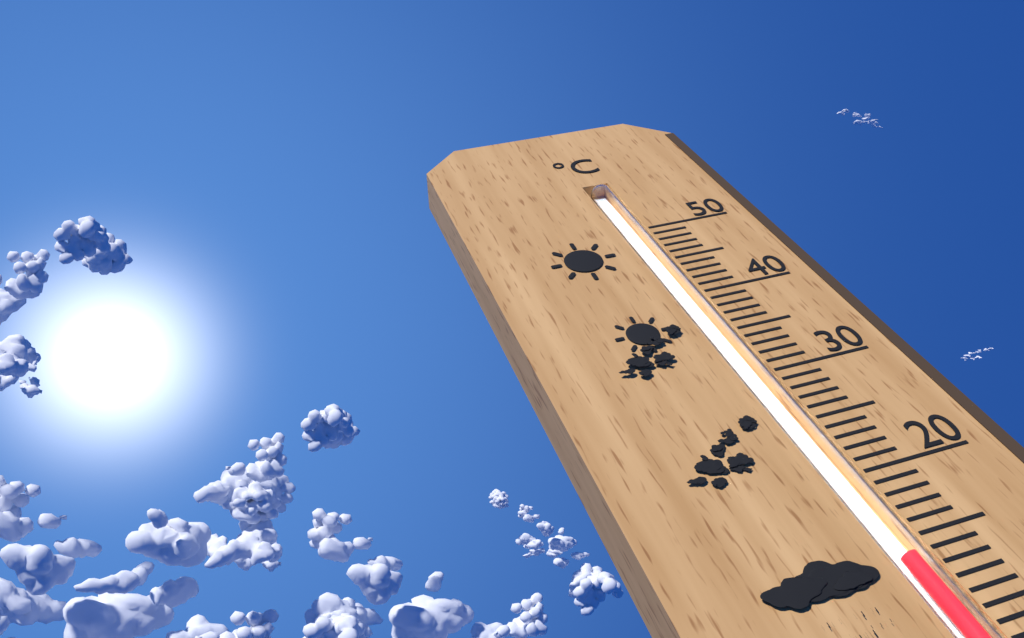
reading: 14 °C
